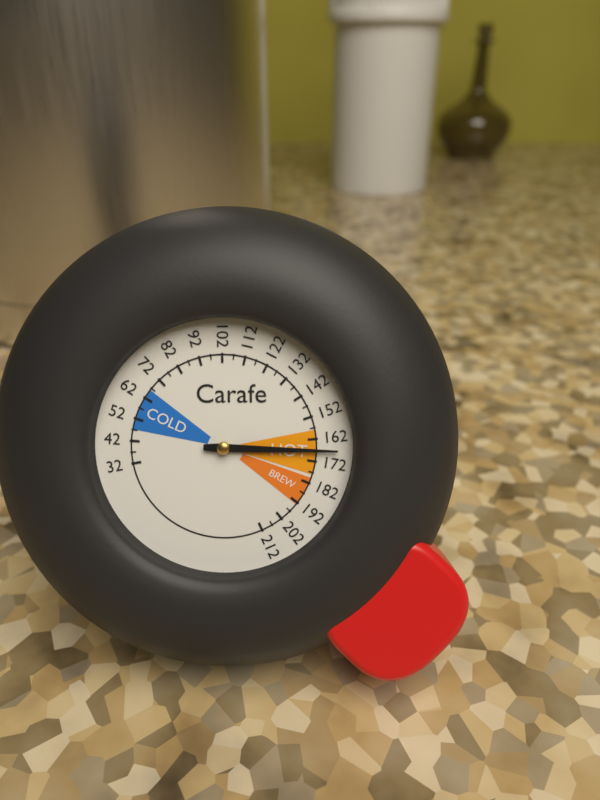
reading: 167 (no unit)
